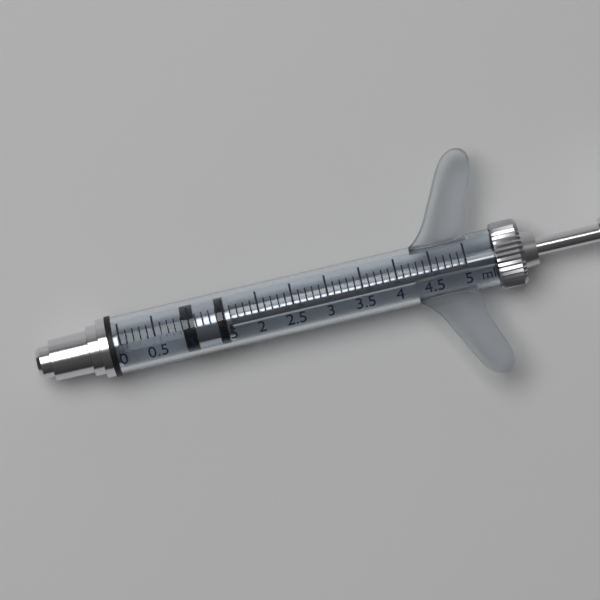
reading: 0.9 ml
